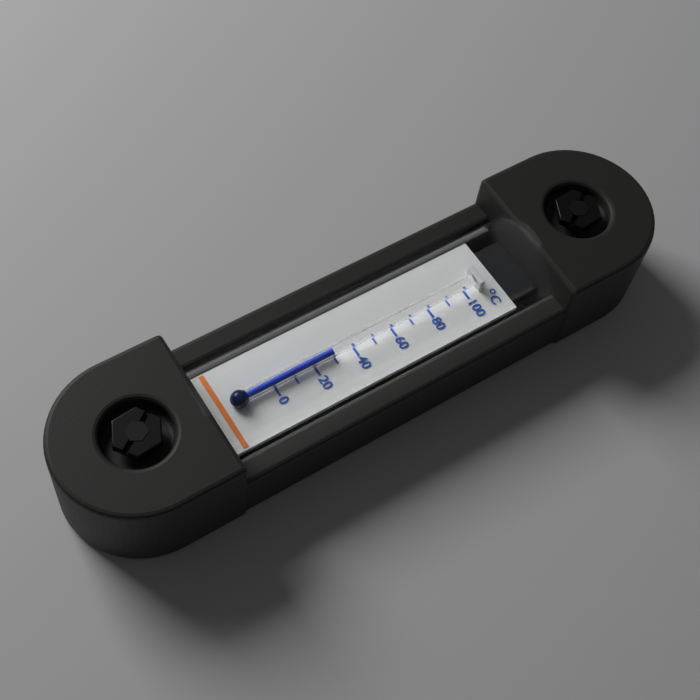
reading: 30 °C
